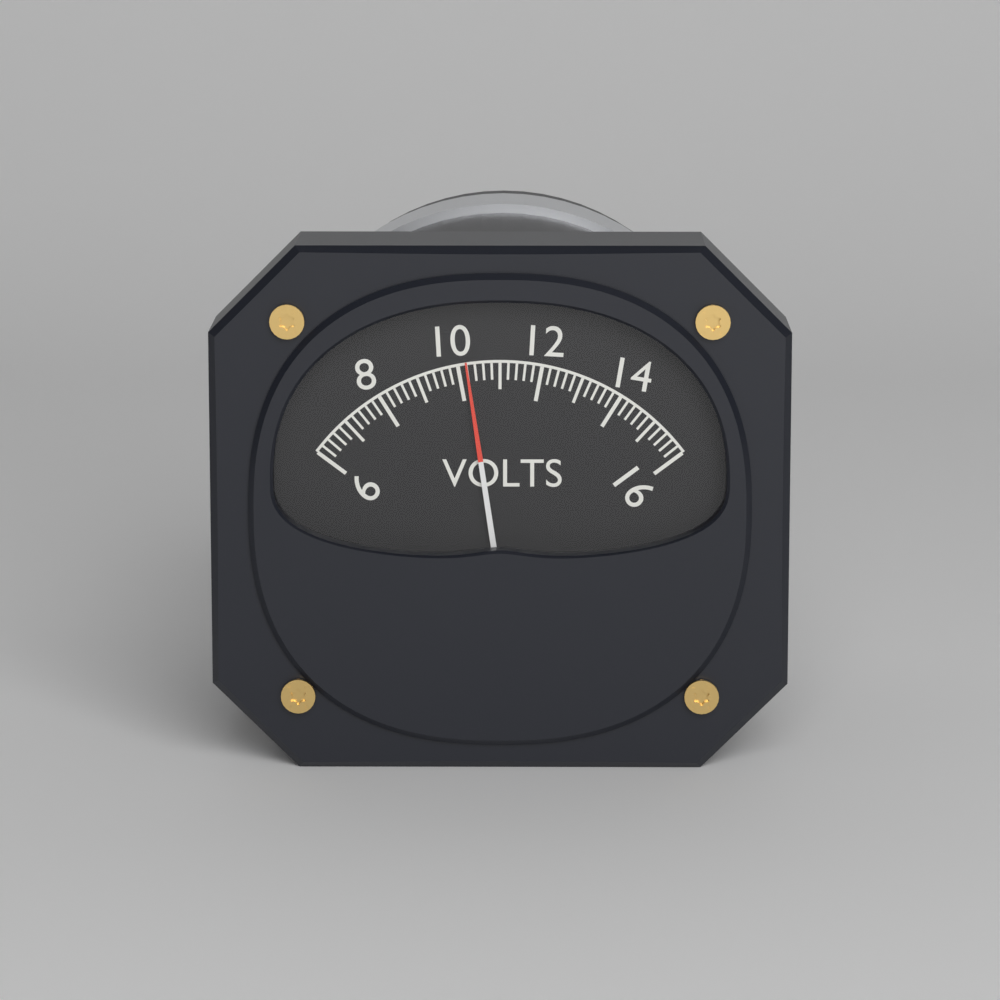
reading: 10.2 V
